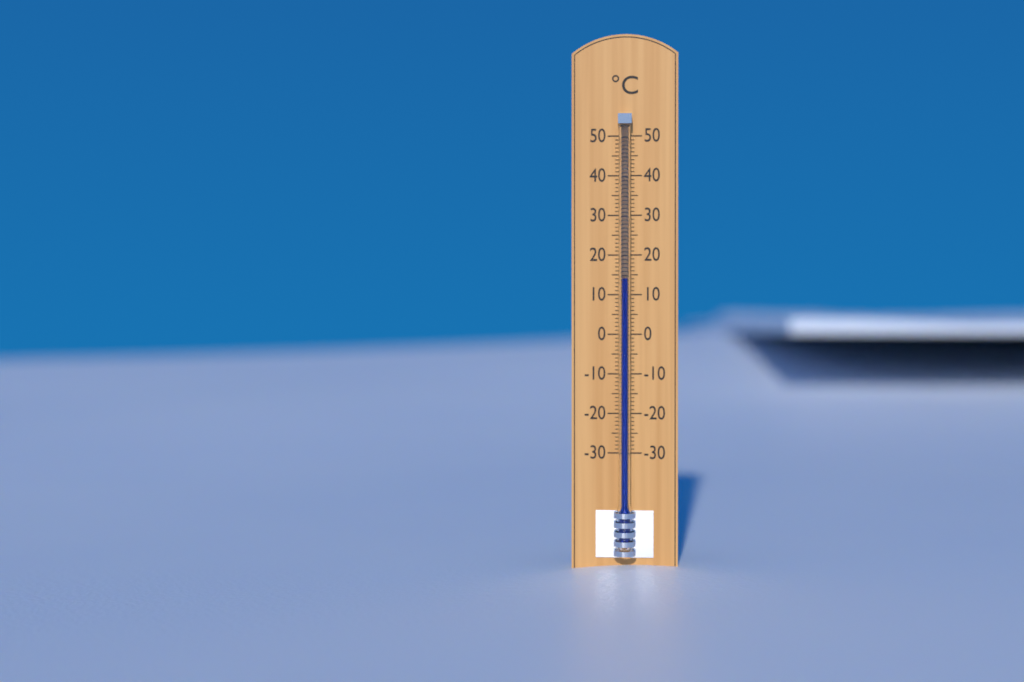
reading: 14 °C
